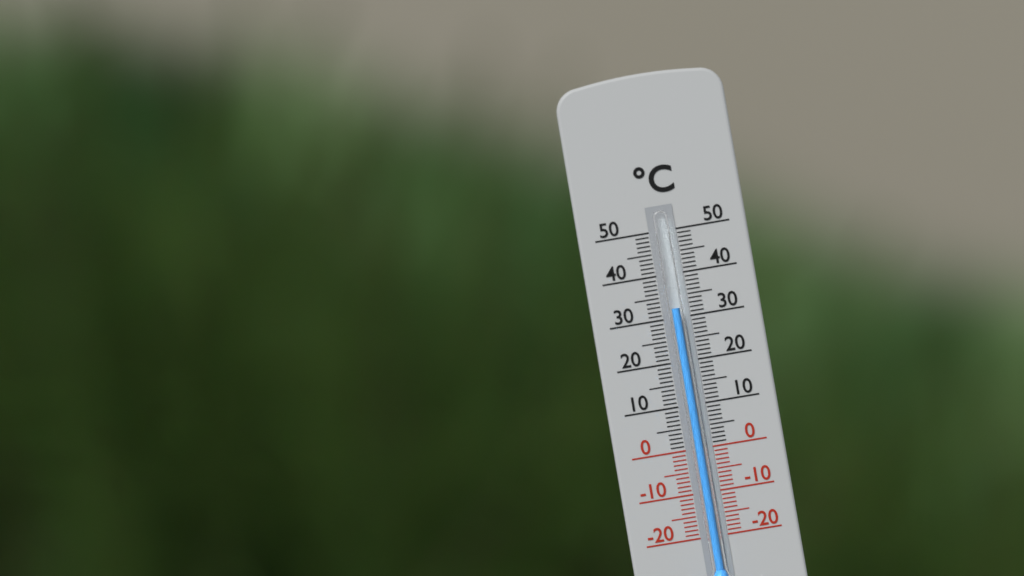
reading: 32 °C
